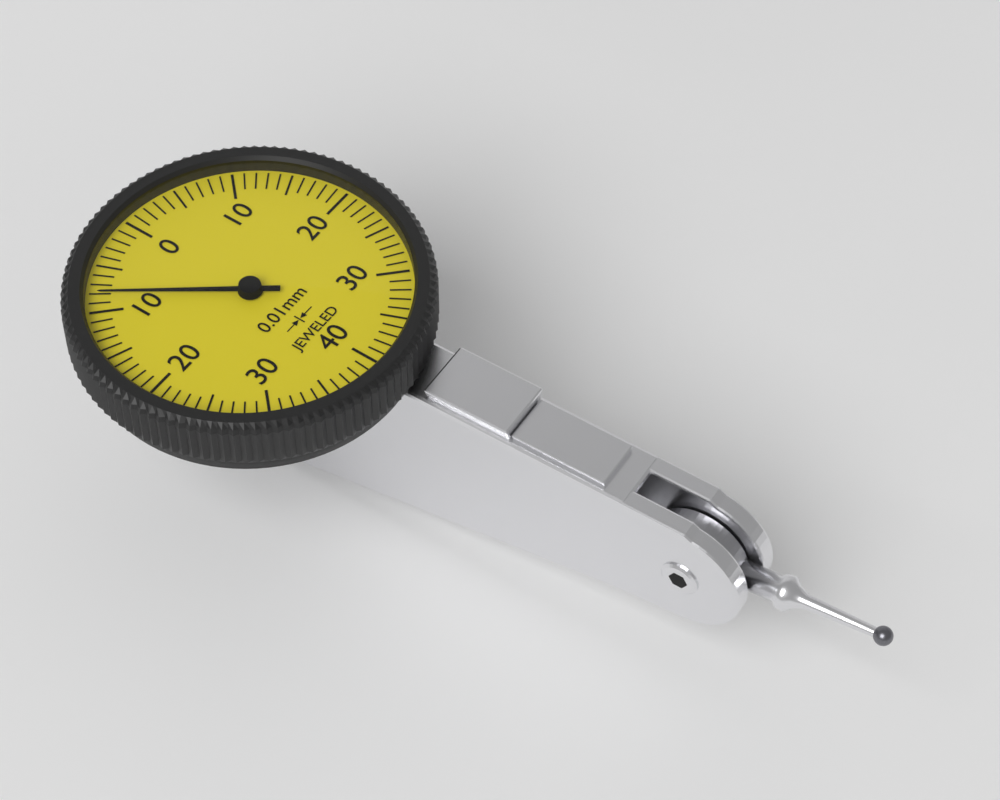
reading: 0.08 mm
